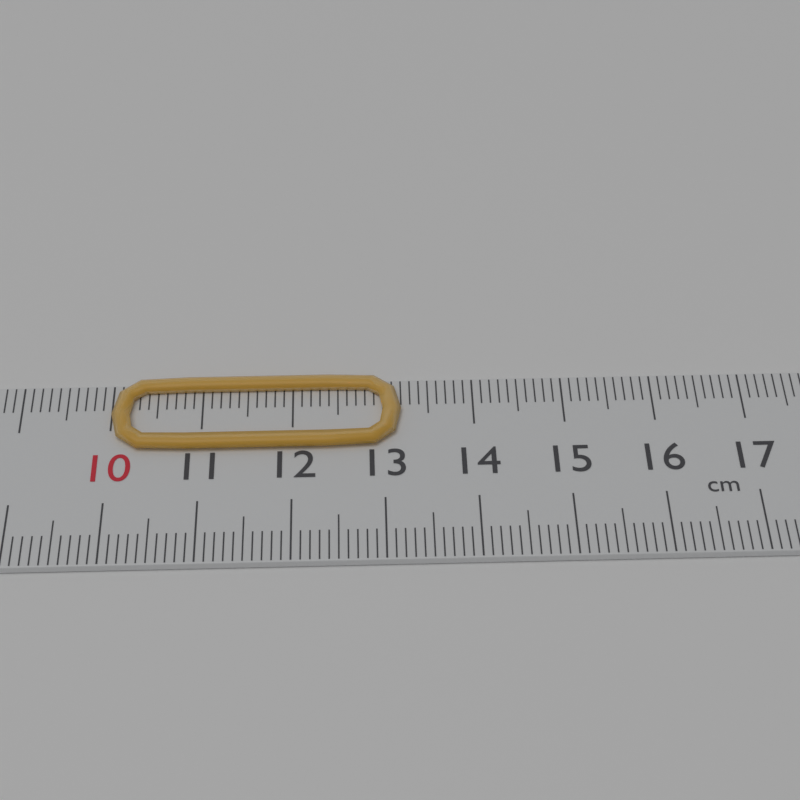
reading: 13.2 cm
